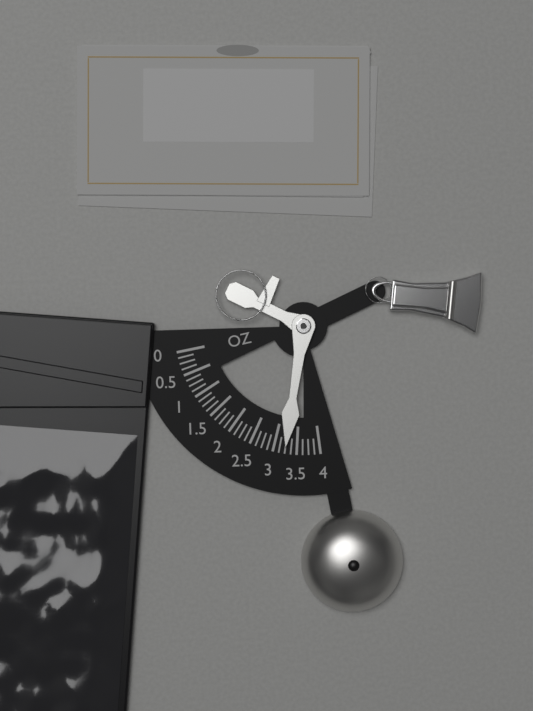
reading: 3.250 oz
